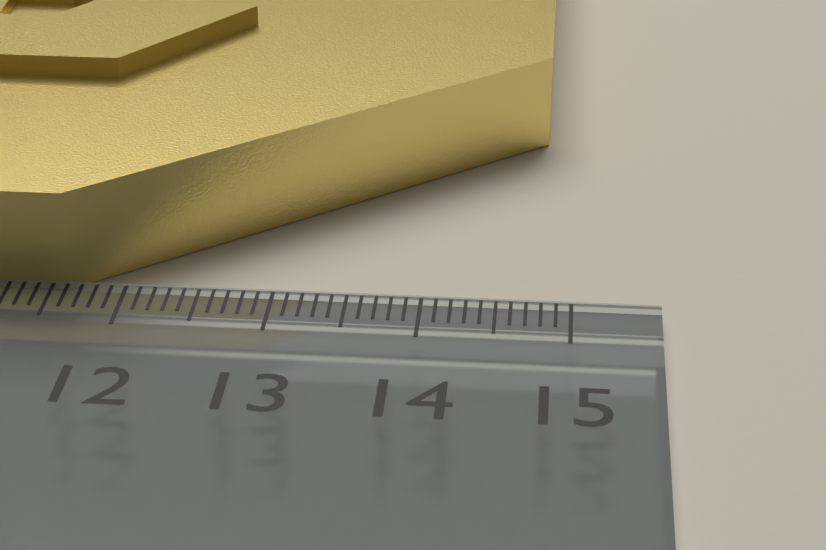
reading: 14.8 cm
